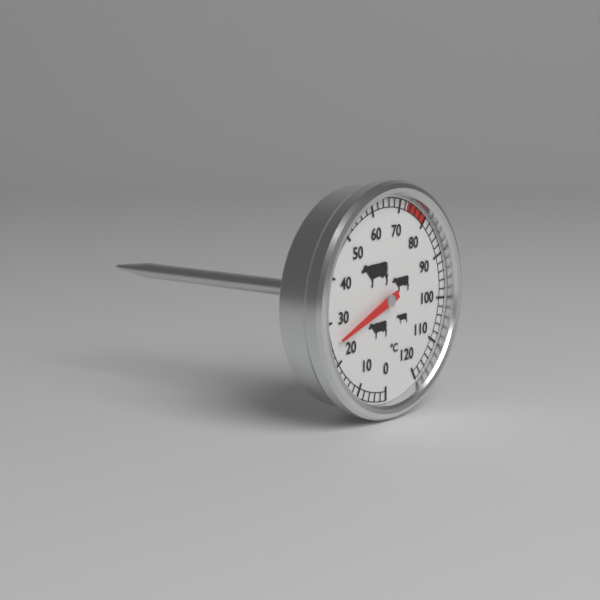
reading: 25 °C
